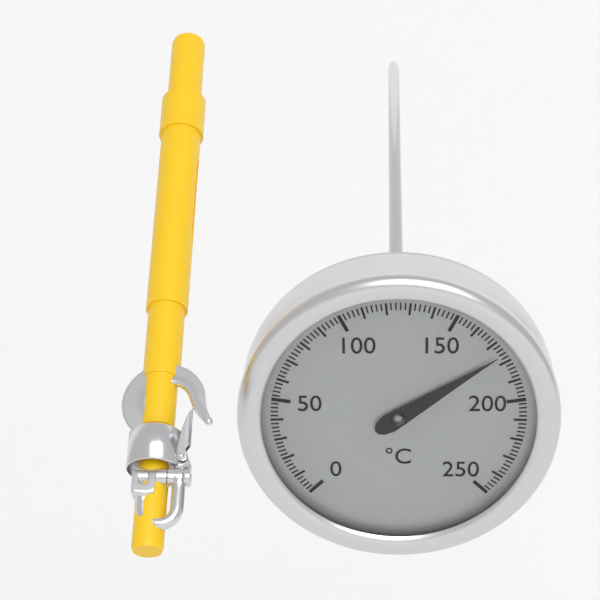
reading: 176 °C
